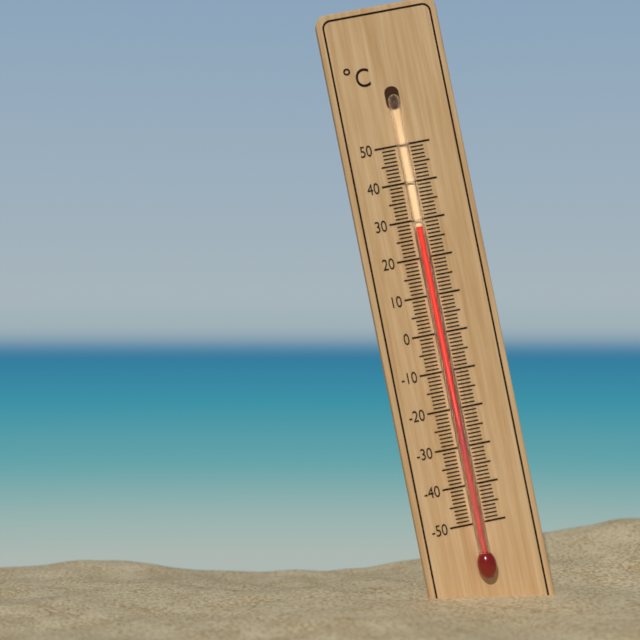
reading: 28 °C
